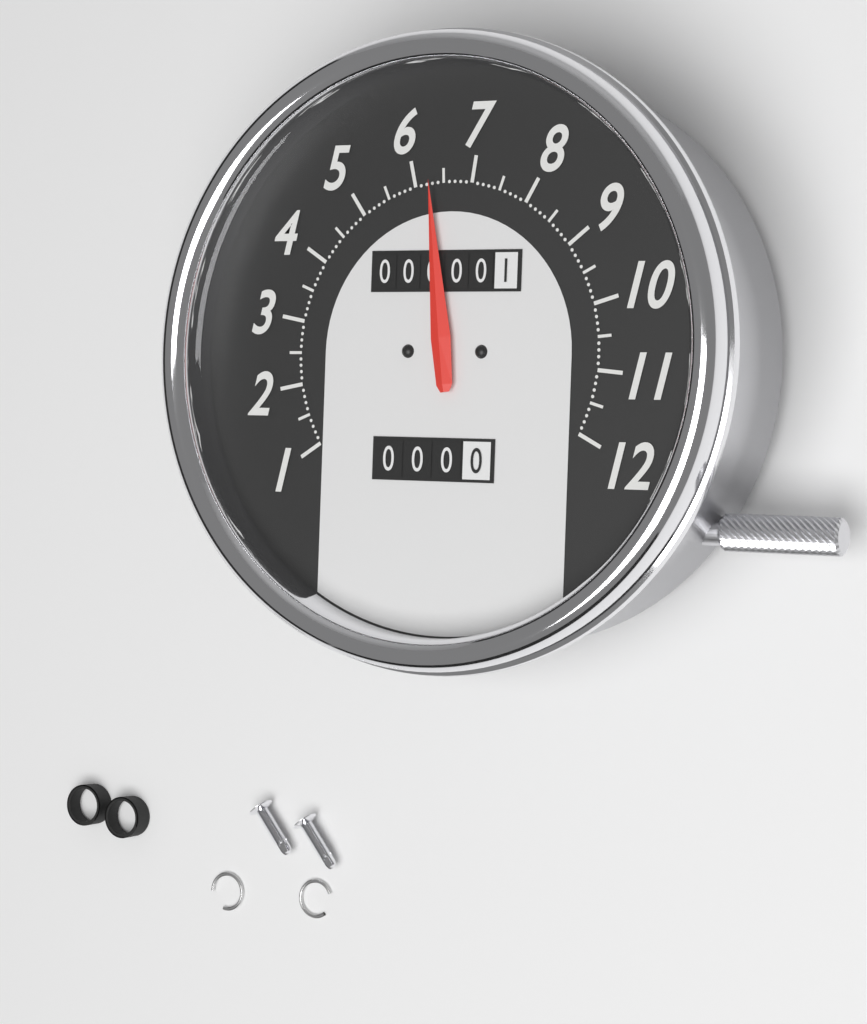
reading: 6.3 (no unit)
